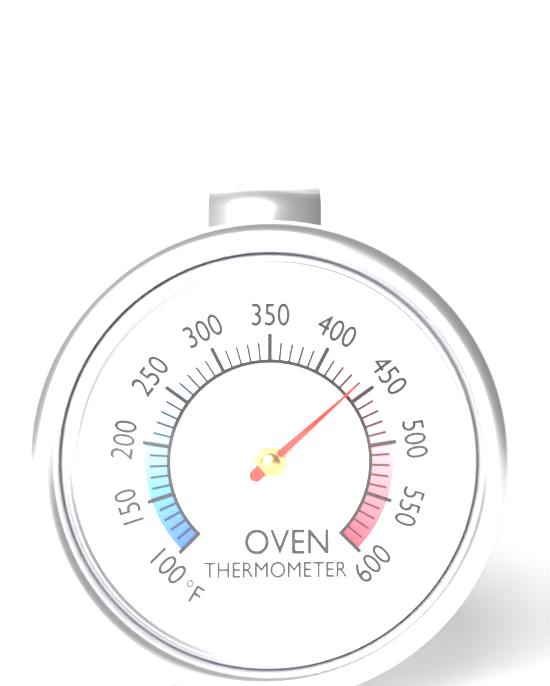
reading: 440 °F
